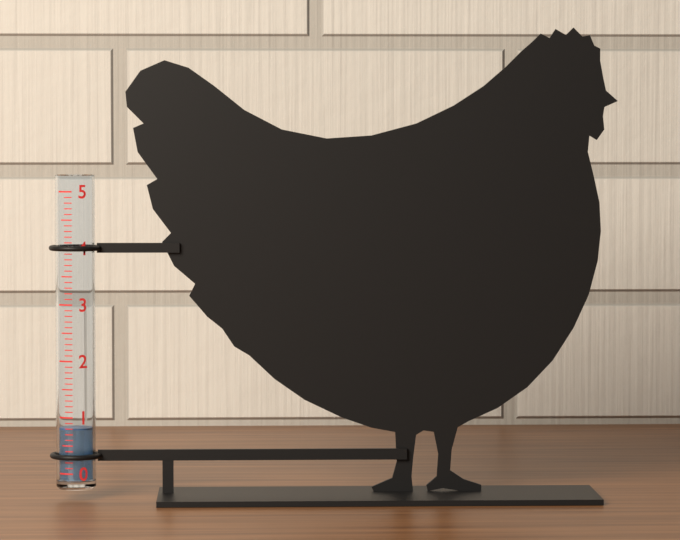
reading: 0.8 (no unit)
